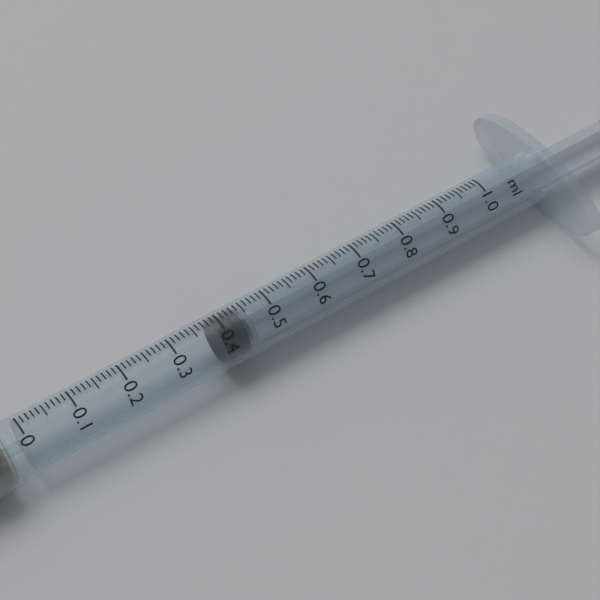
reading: 0.39 ml
